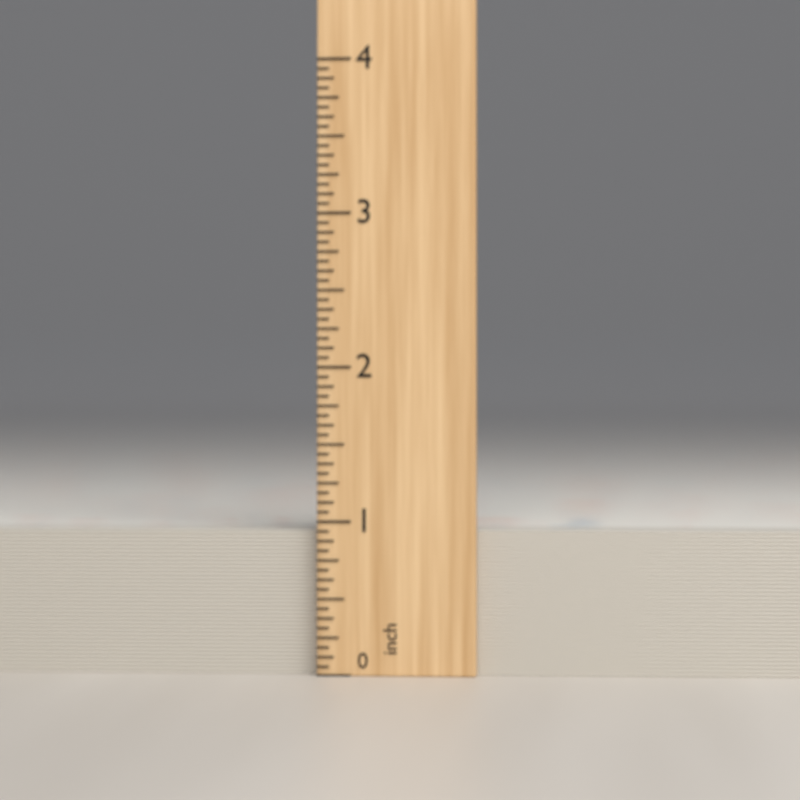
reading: 0.9375 inch
